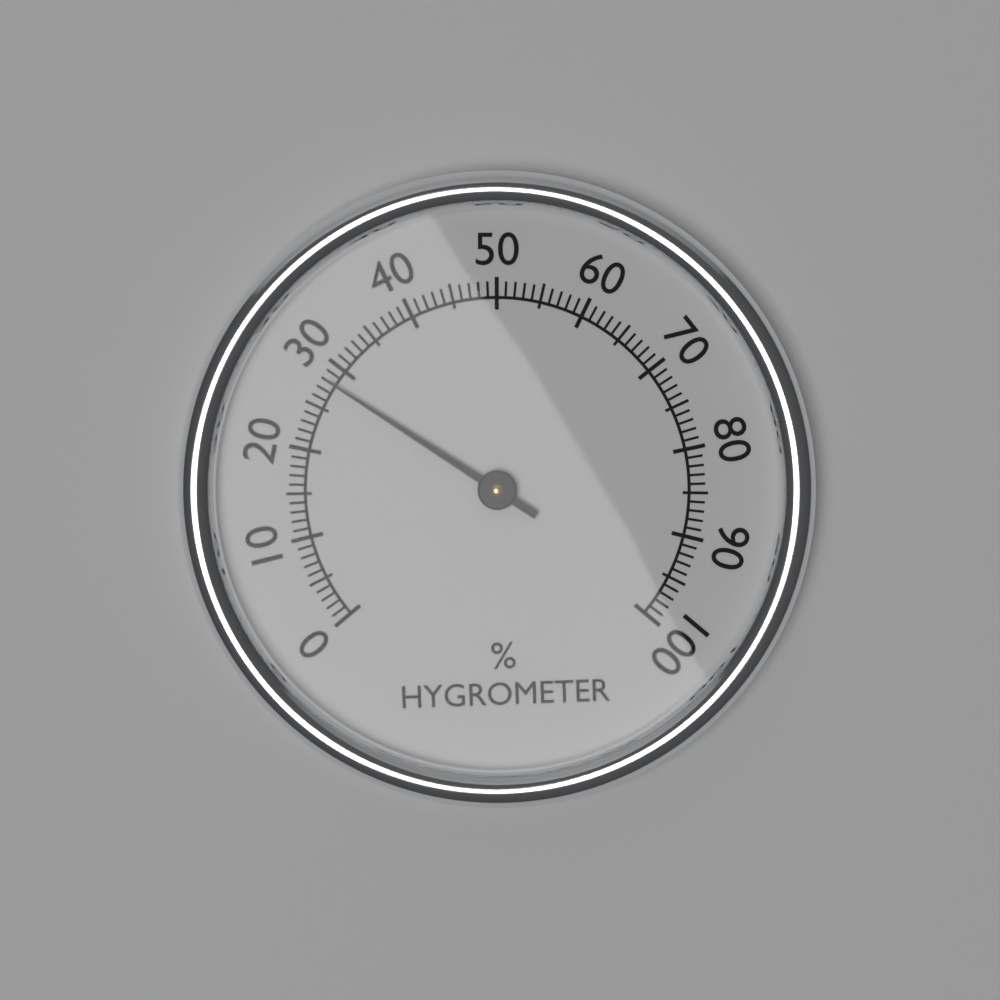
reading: 28 %
